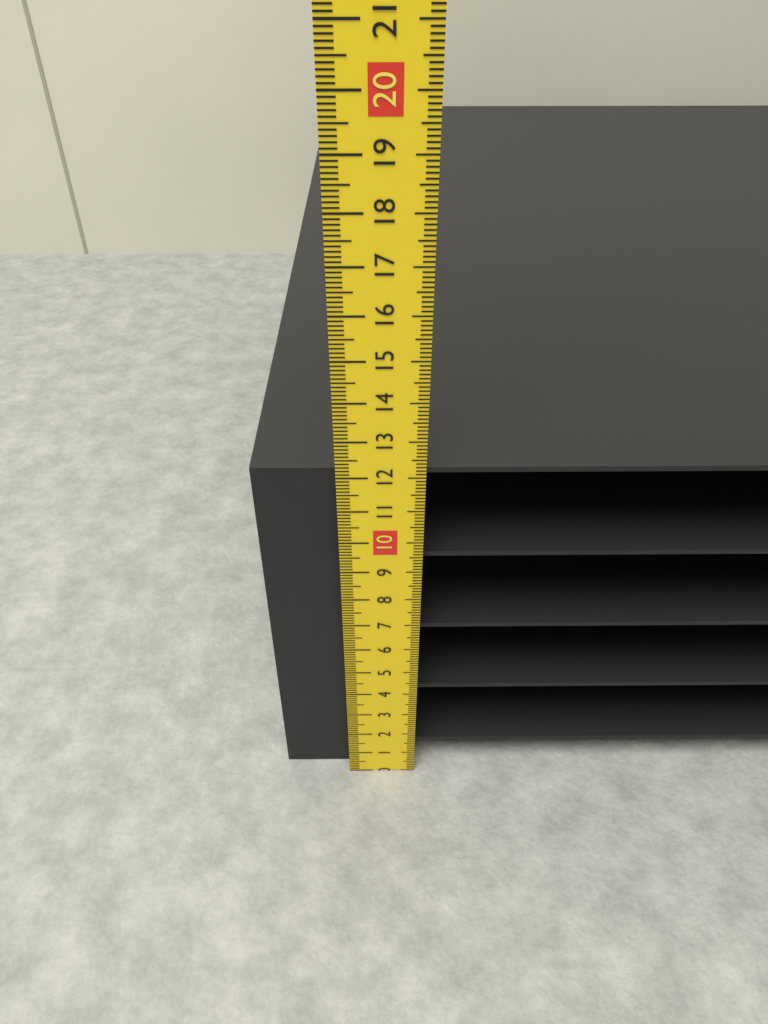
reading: 12.0 cm
